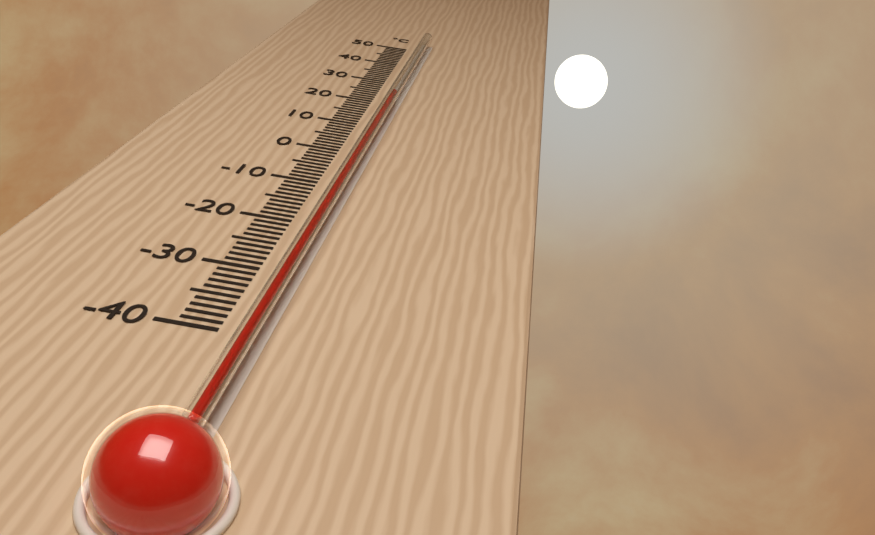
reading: 20 °C
